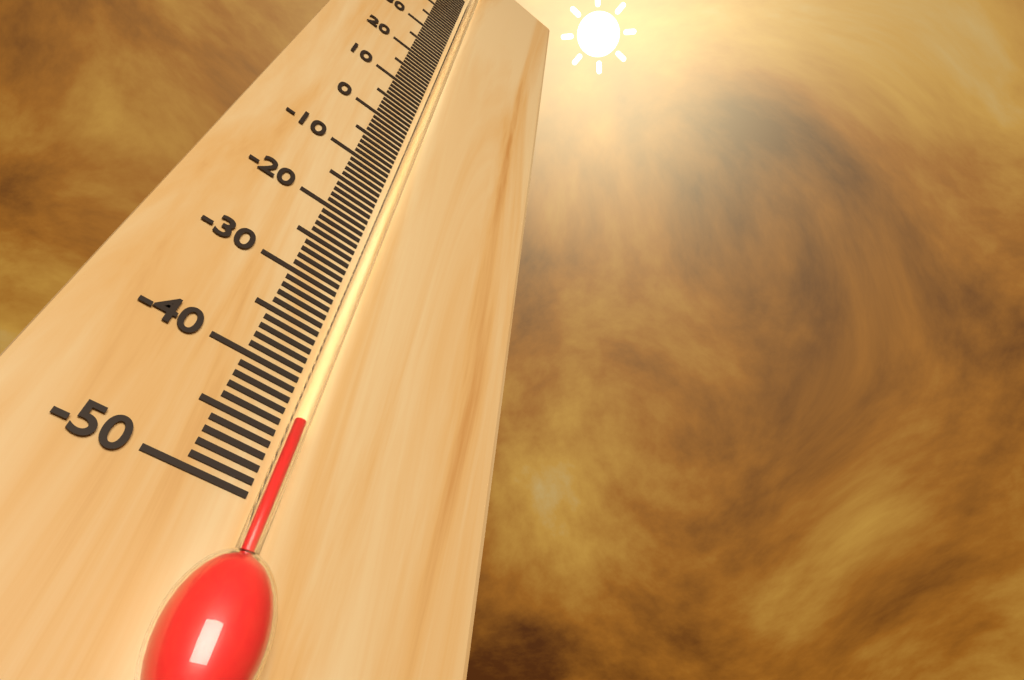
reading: -44 °C
